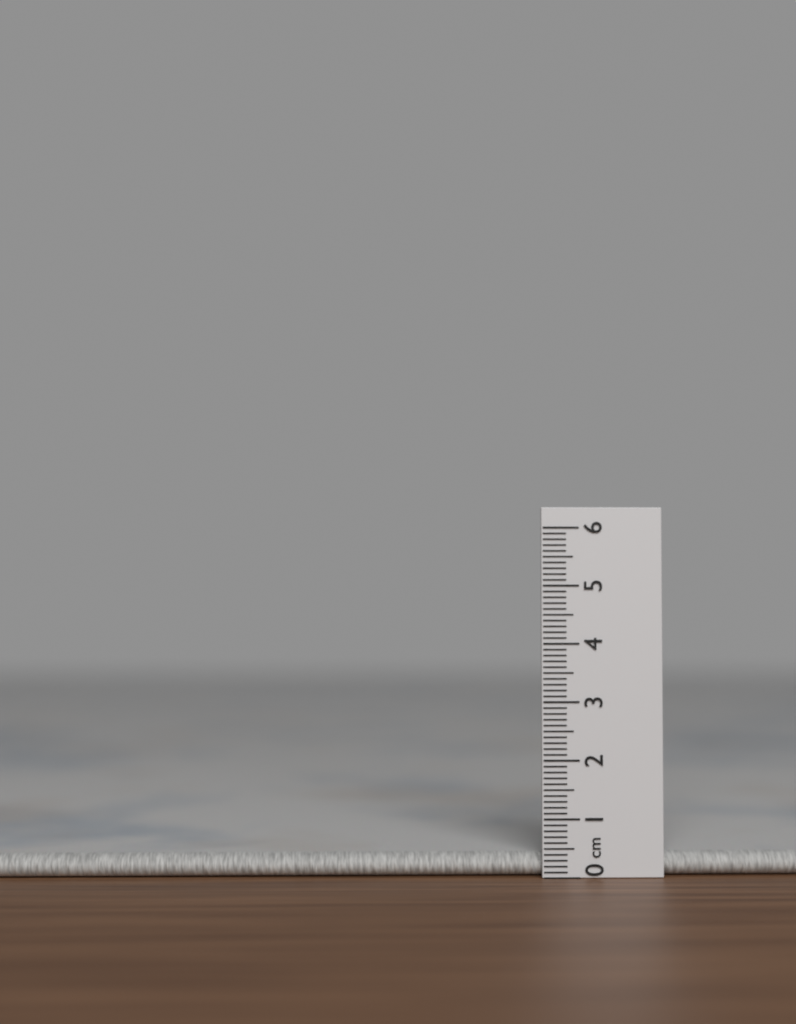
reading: 0.4 cm
